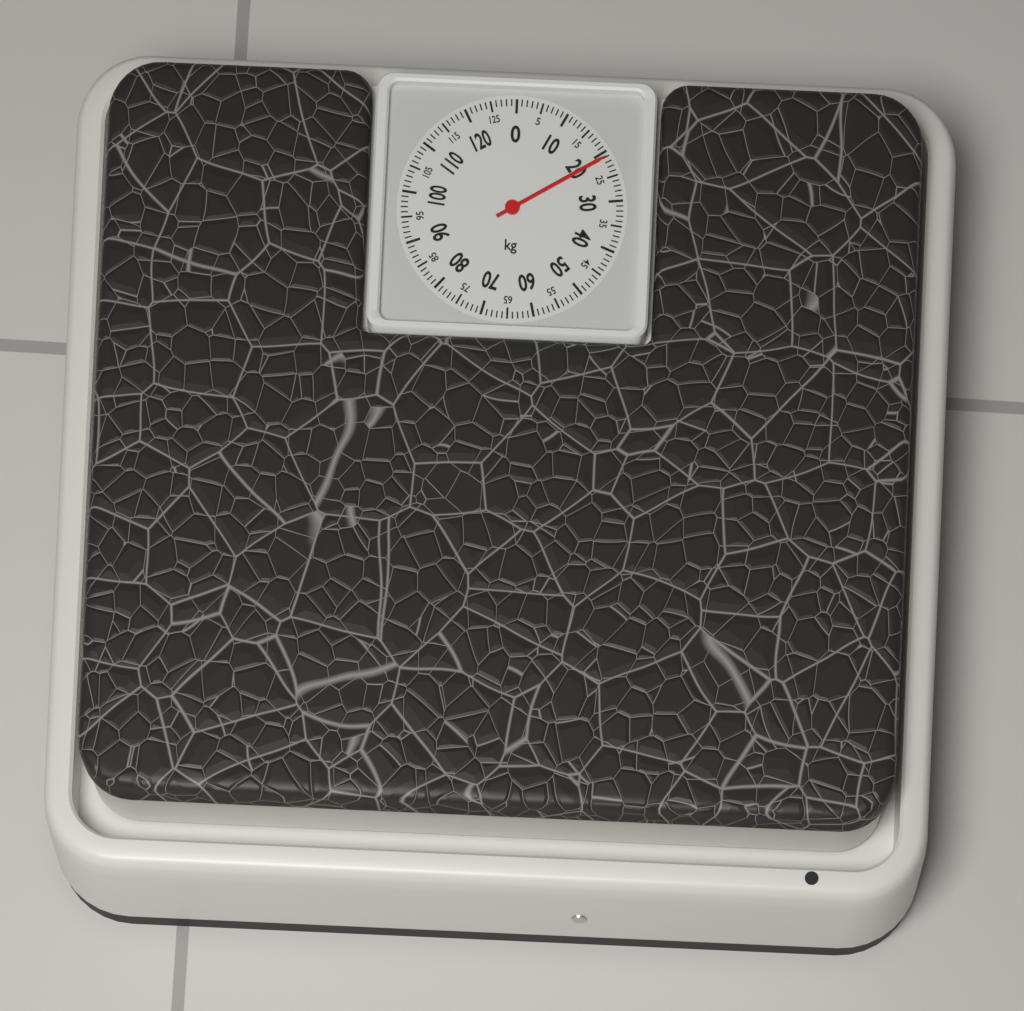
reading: 21 kg
